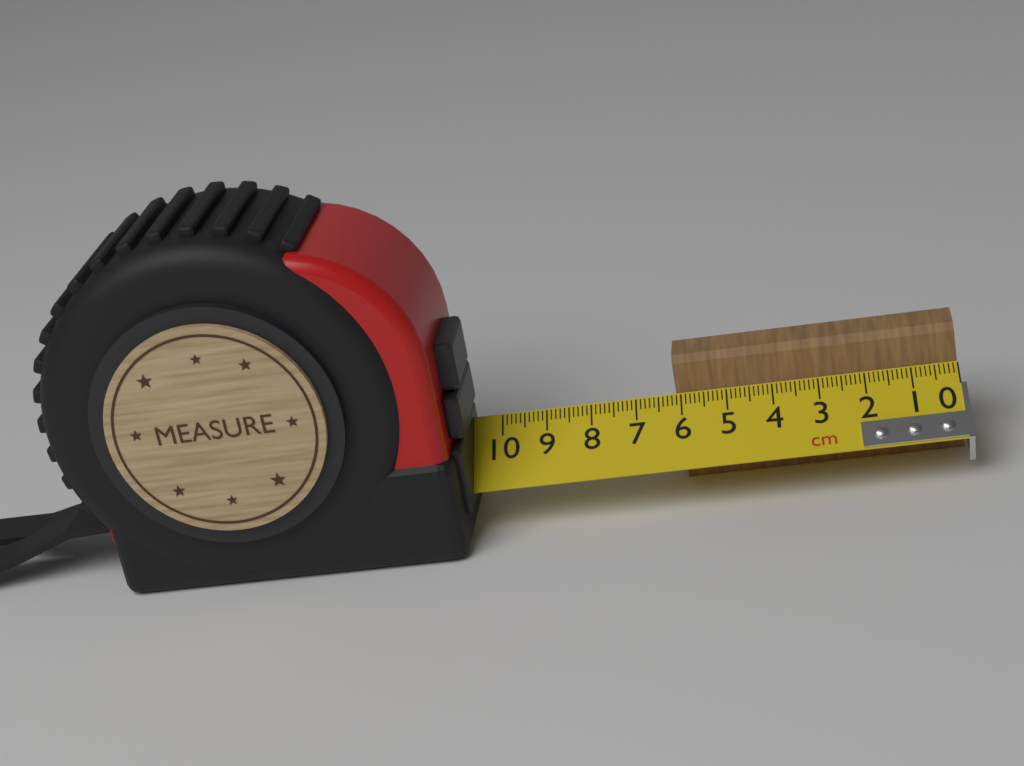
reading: 6.1 cm
